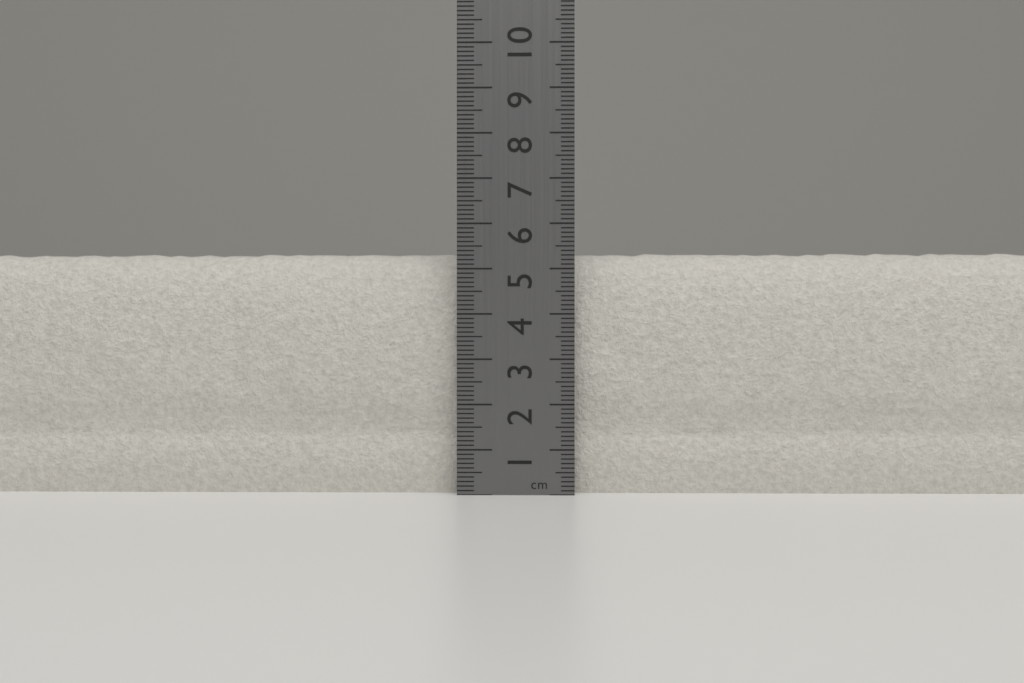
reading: 5.4 cm
